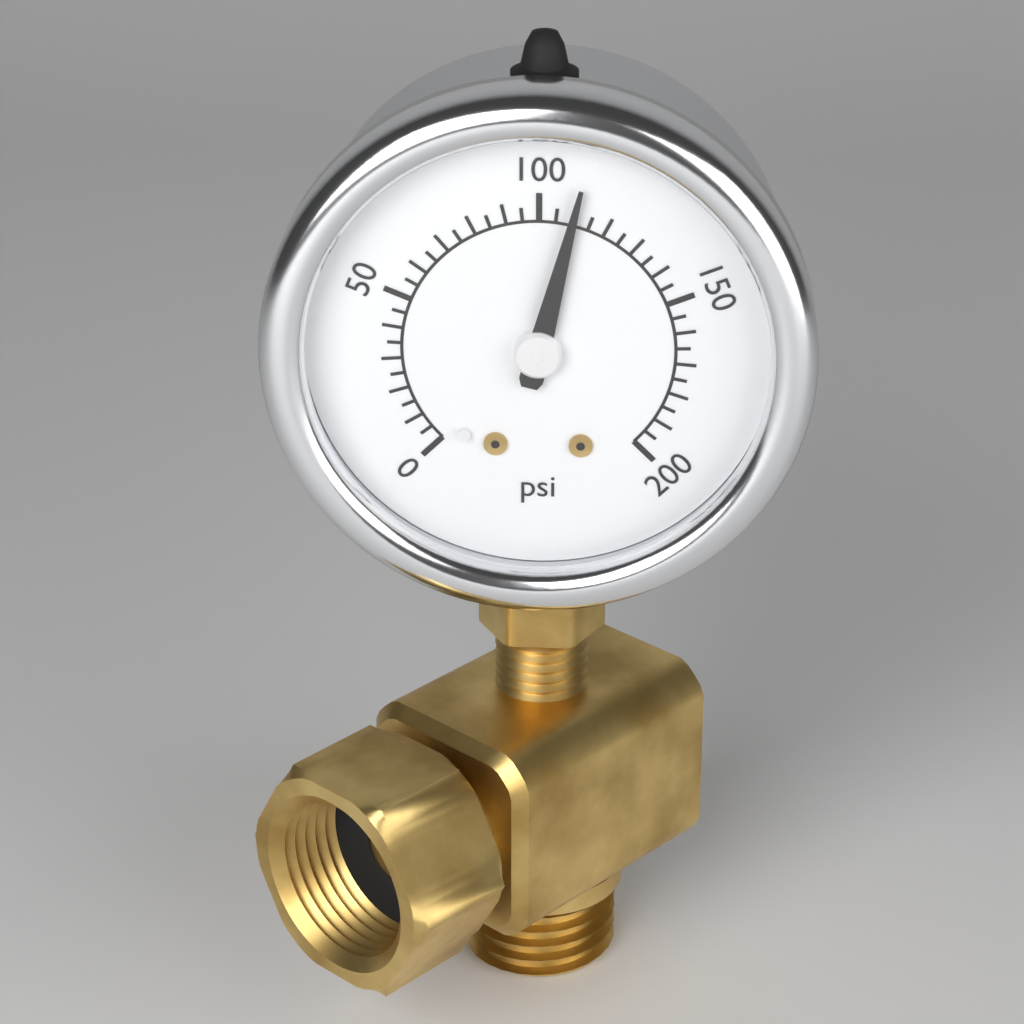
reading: 110 psi
